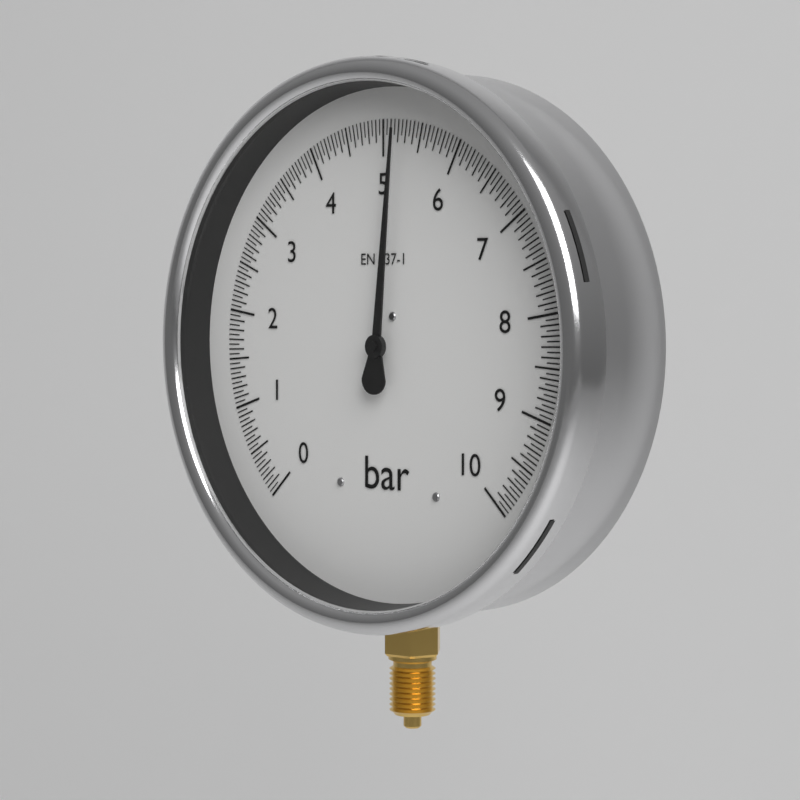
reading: 5.20 bar
